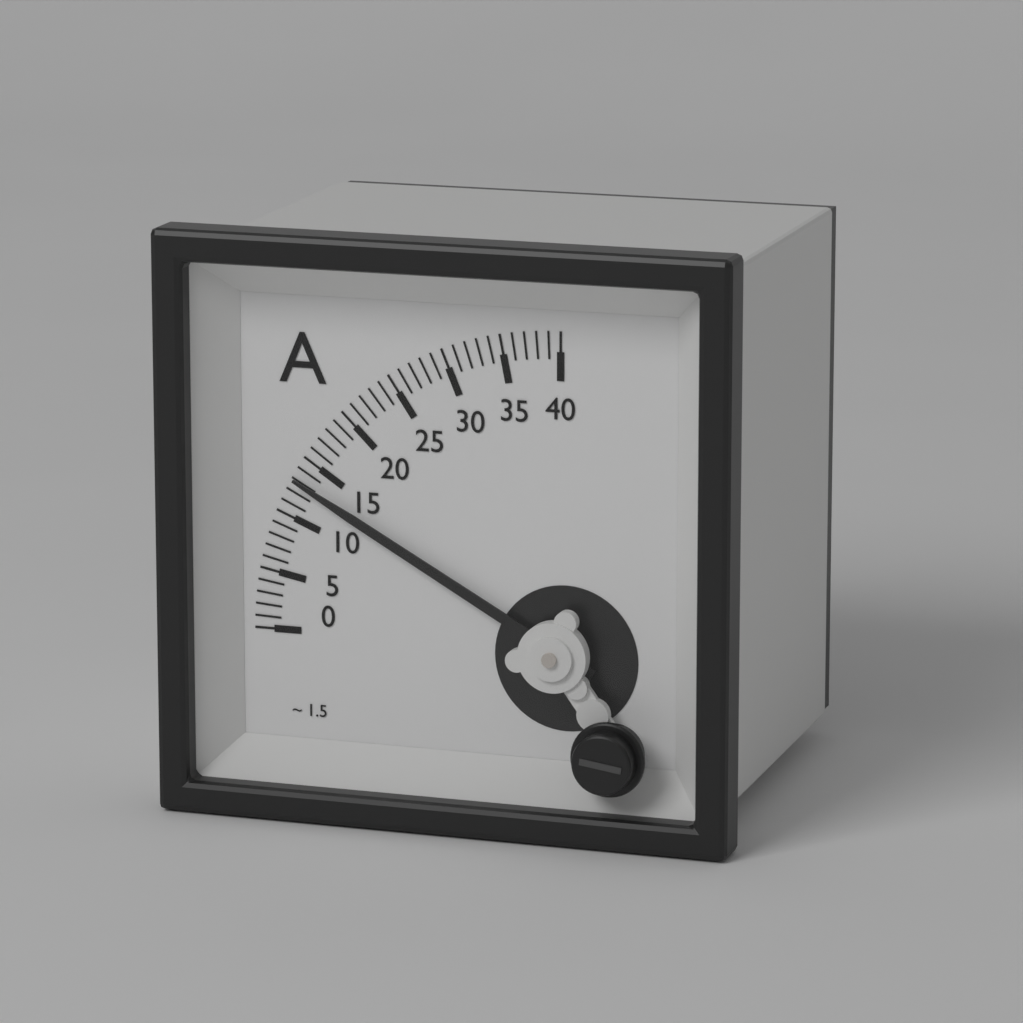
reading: 13 A
